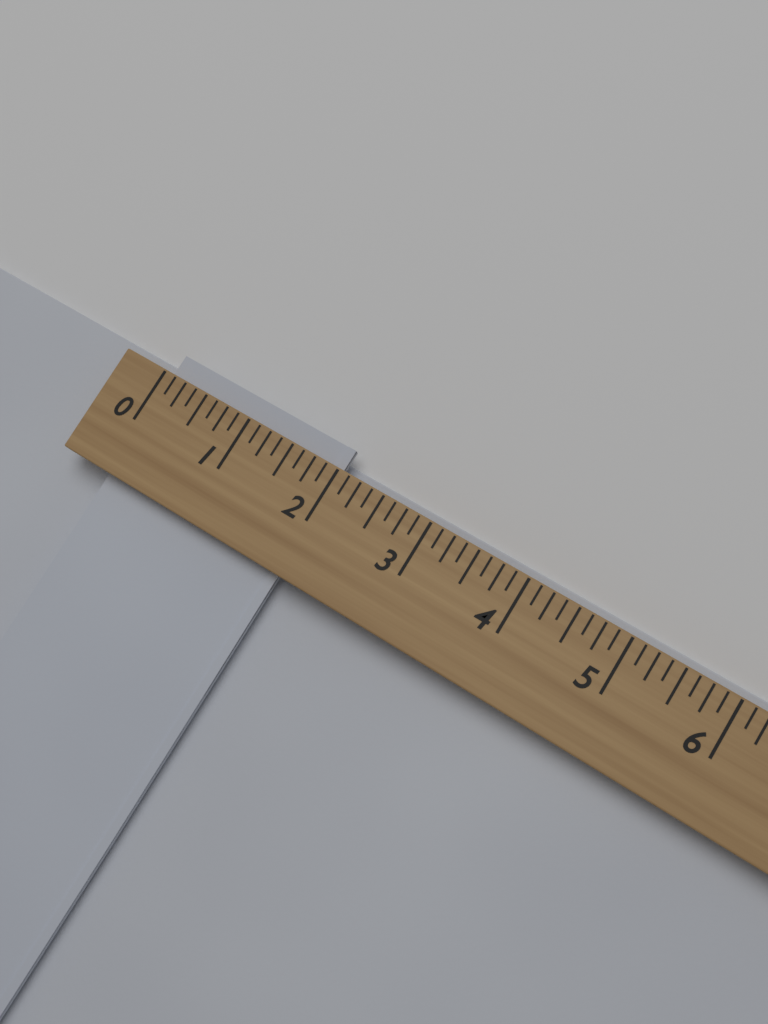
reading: 2.000 (no unit)
